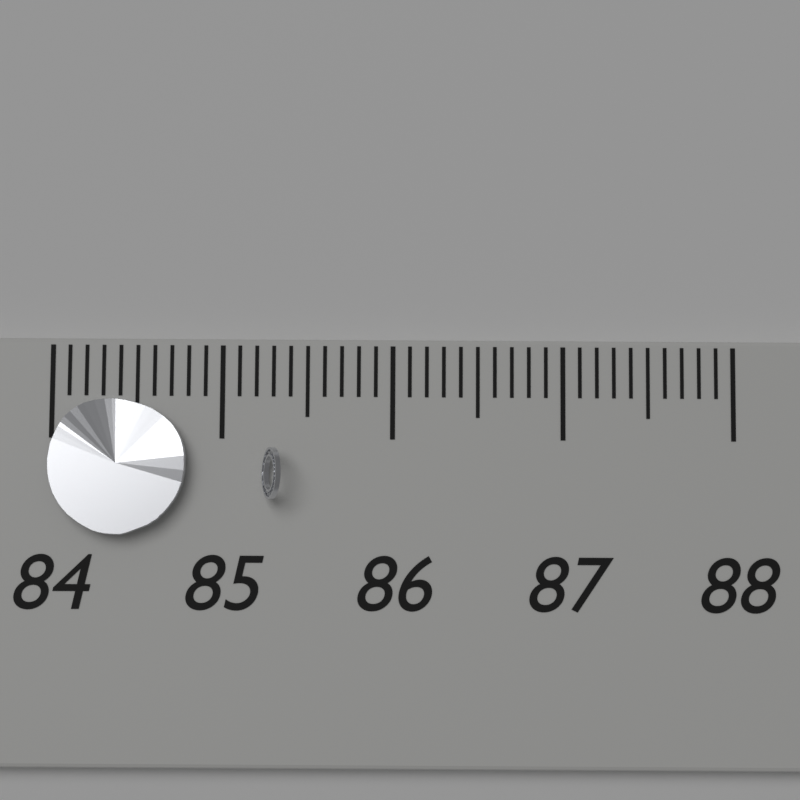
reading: 84.8 (no unit)
